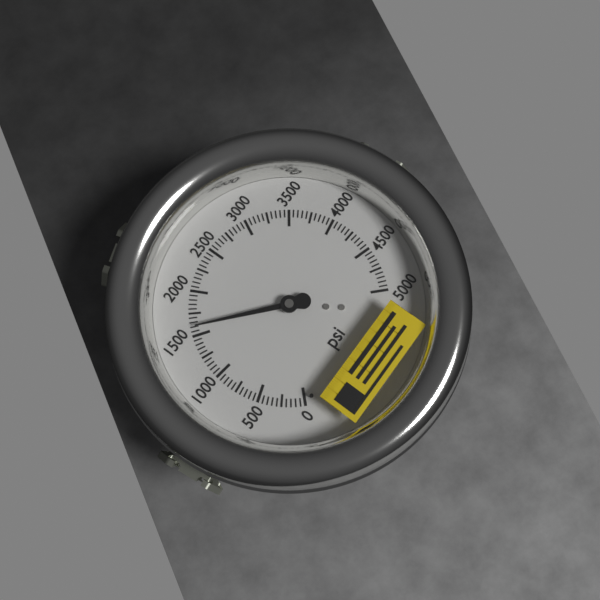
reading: 1600 psi
